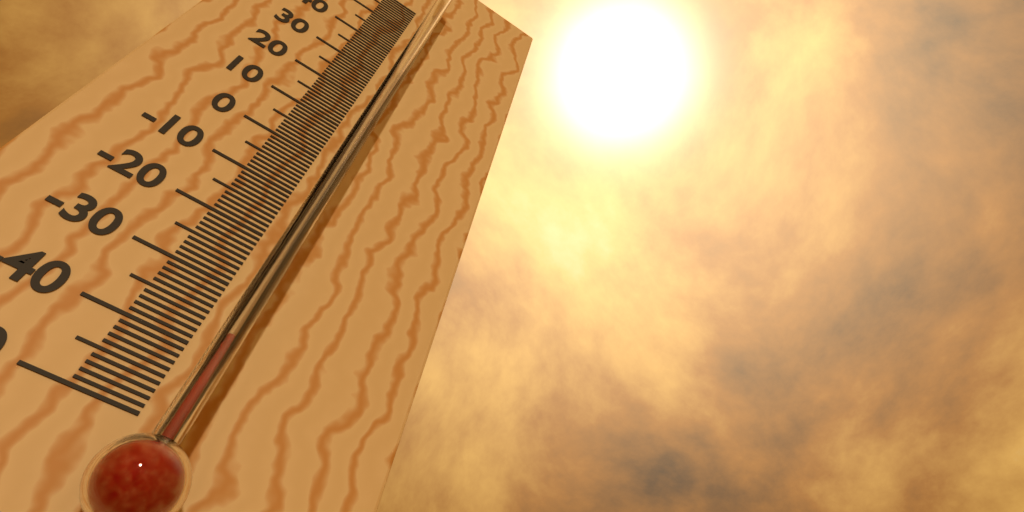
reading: -40 °C
